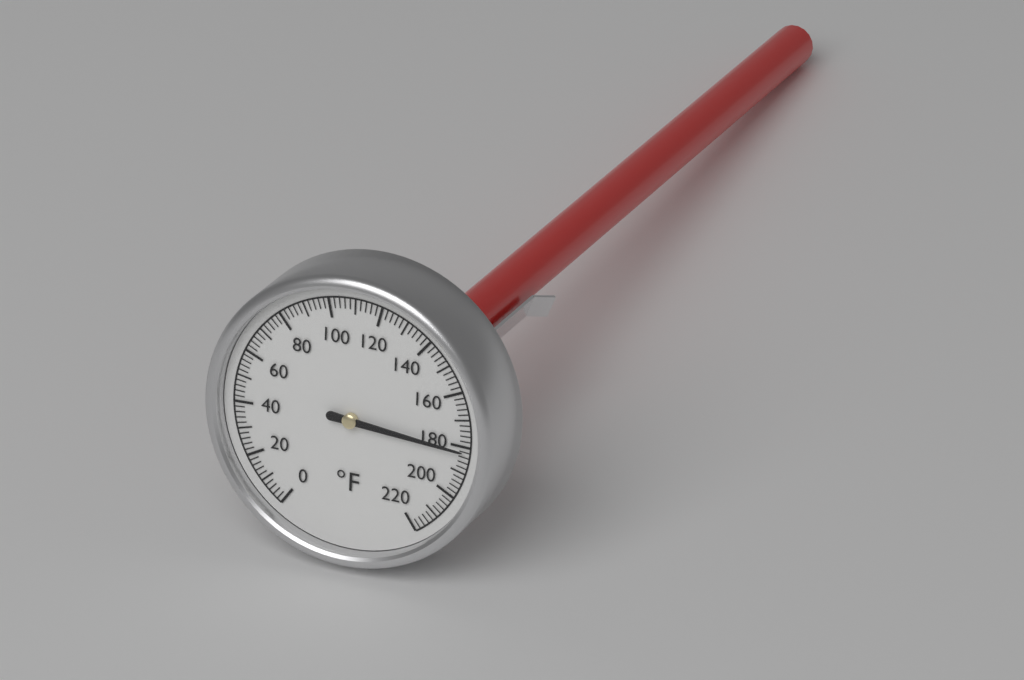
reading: 182 °F
